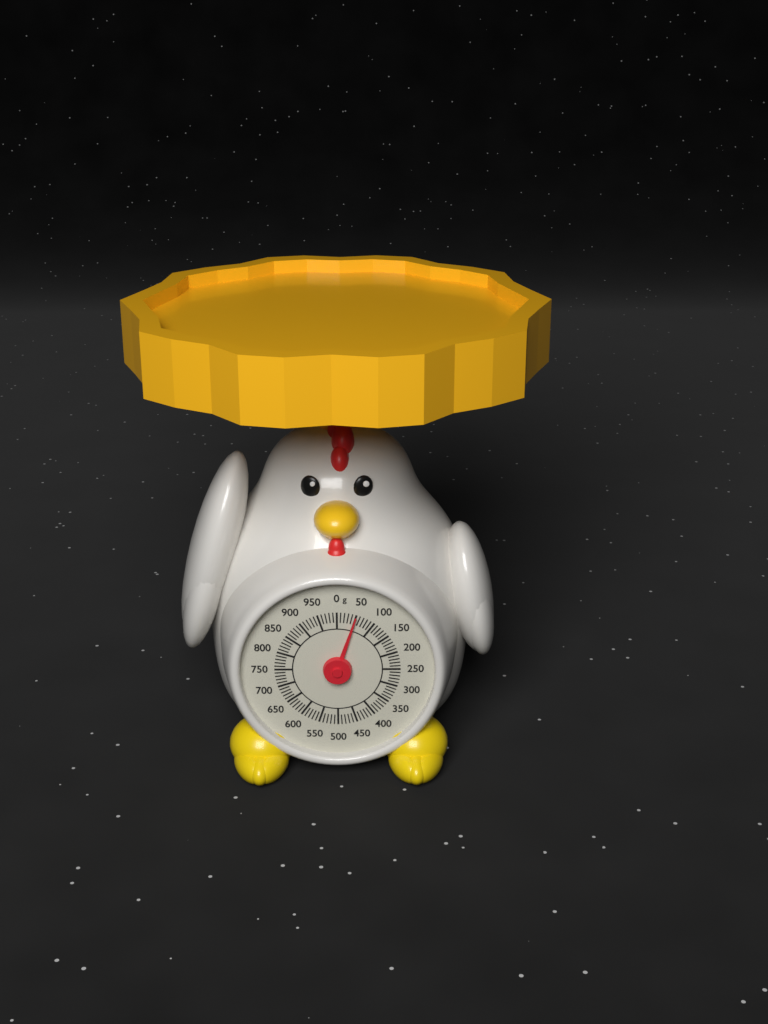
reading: 50 g
